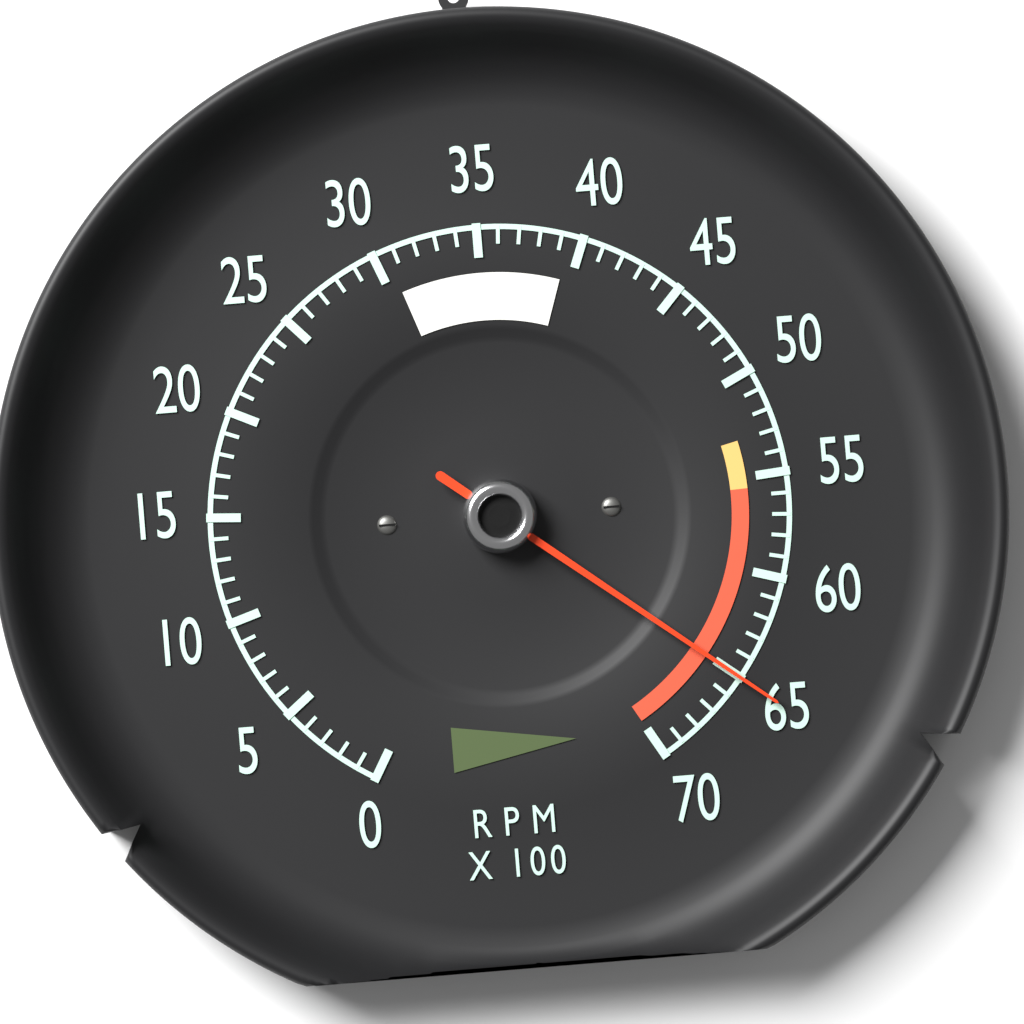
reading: 6500 RPM
